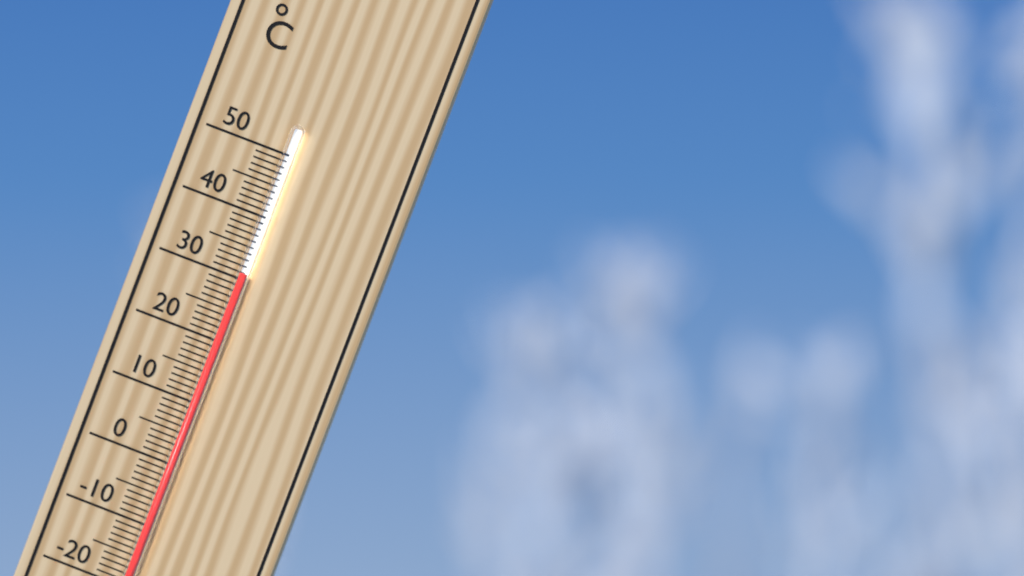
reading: 31 °C
